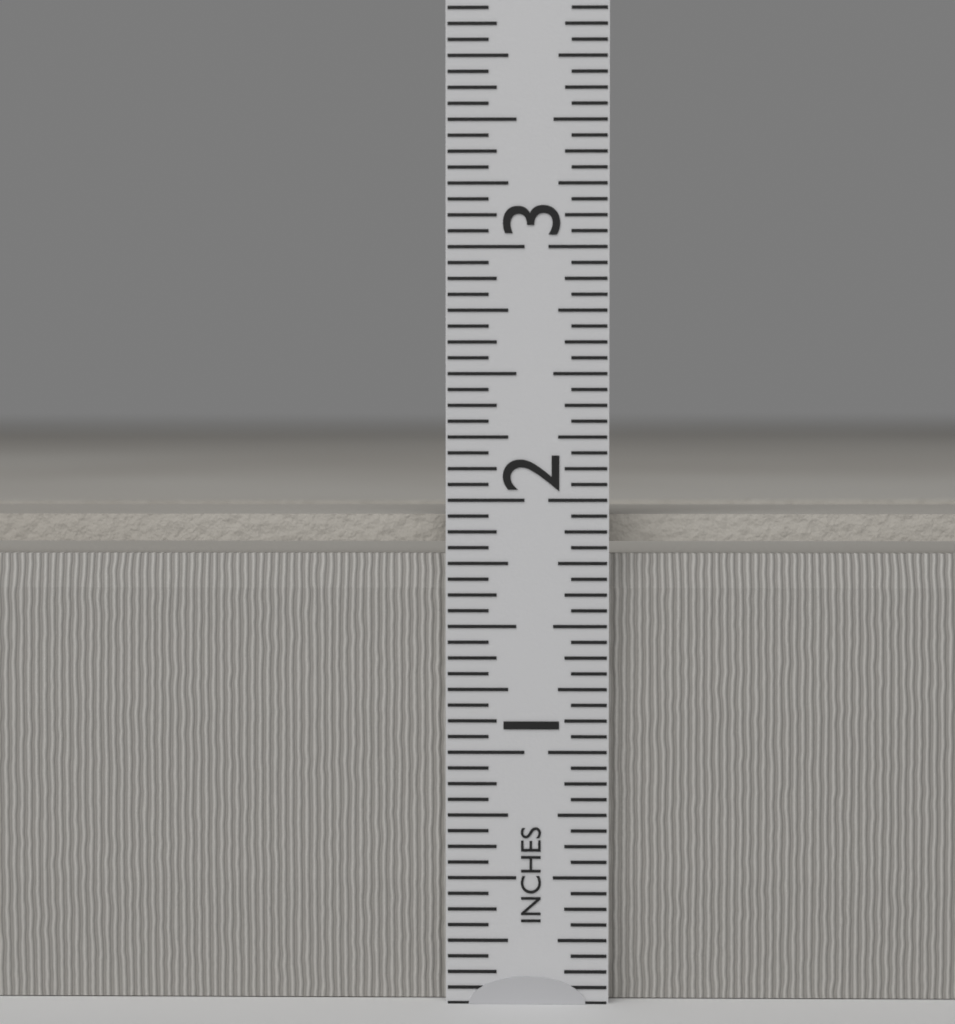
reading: 1.9375 in
